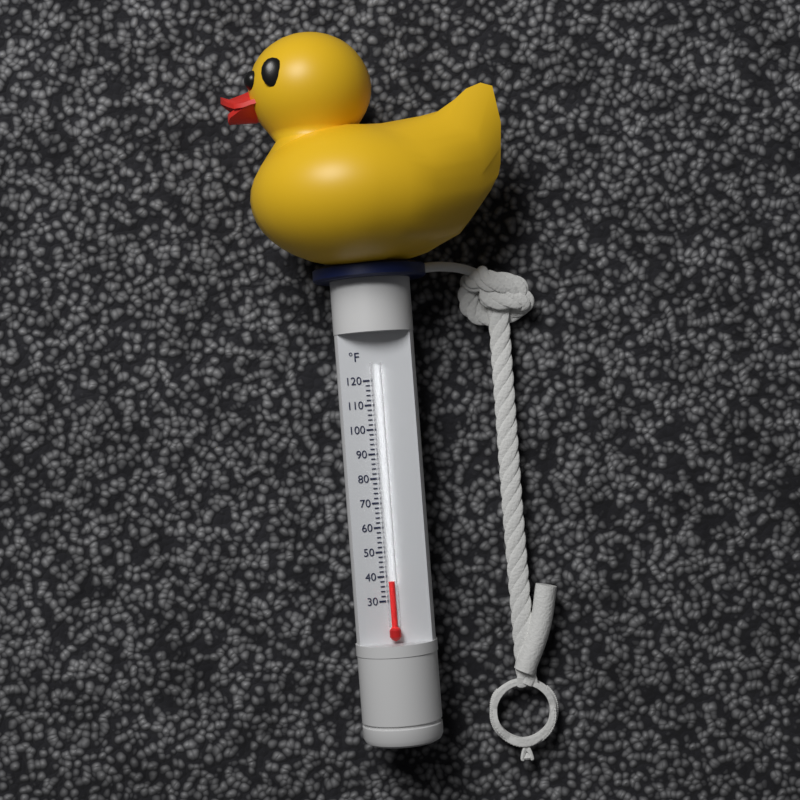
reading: 38 °F
